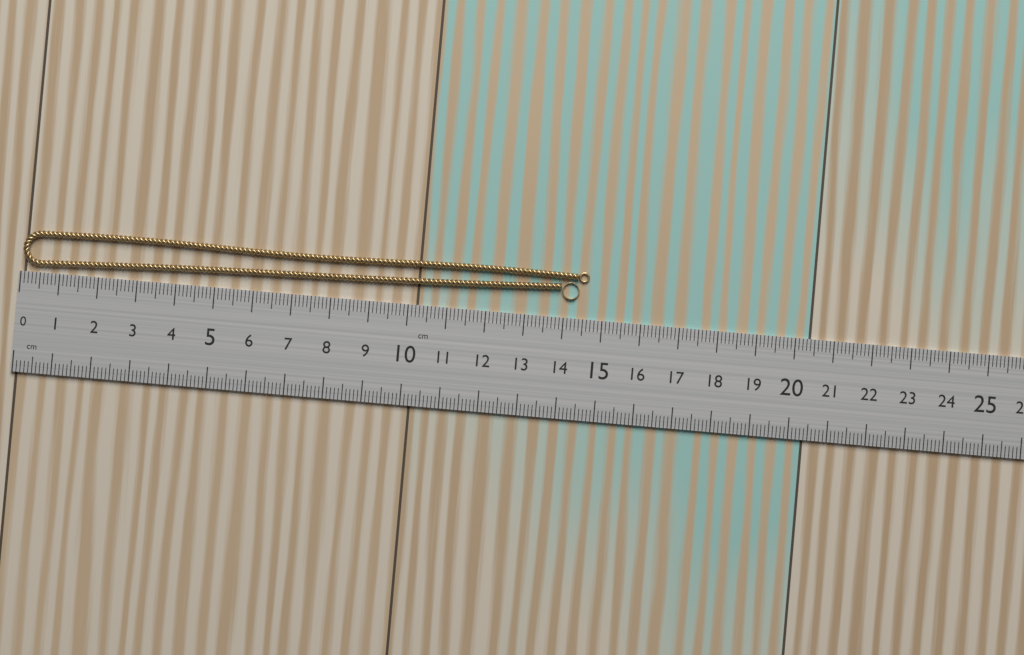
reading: 14.6 cm
